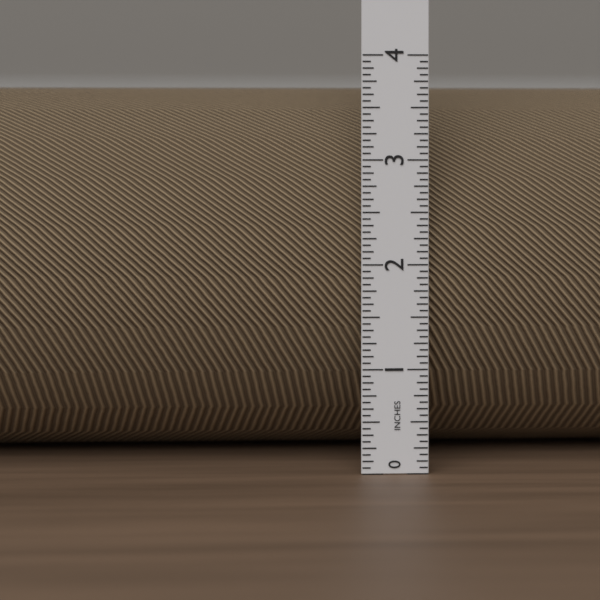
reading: 3.7500 in
